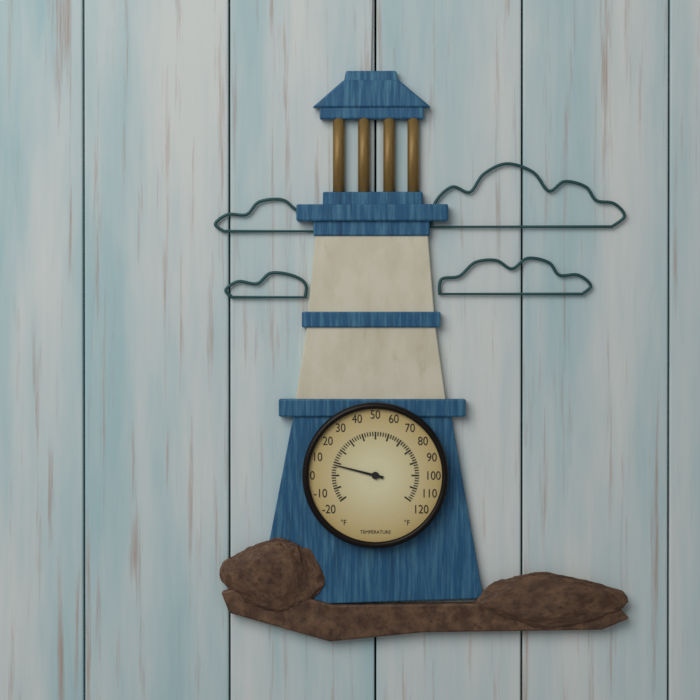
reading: 8 °F
